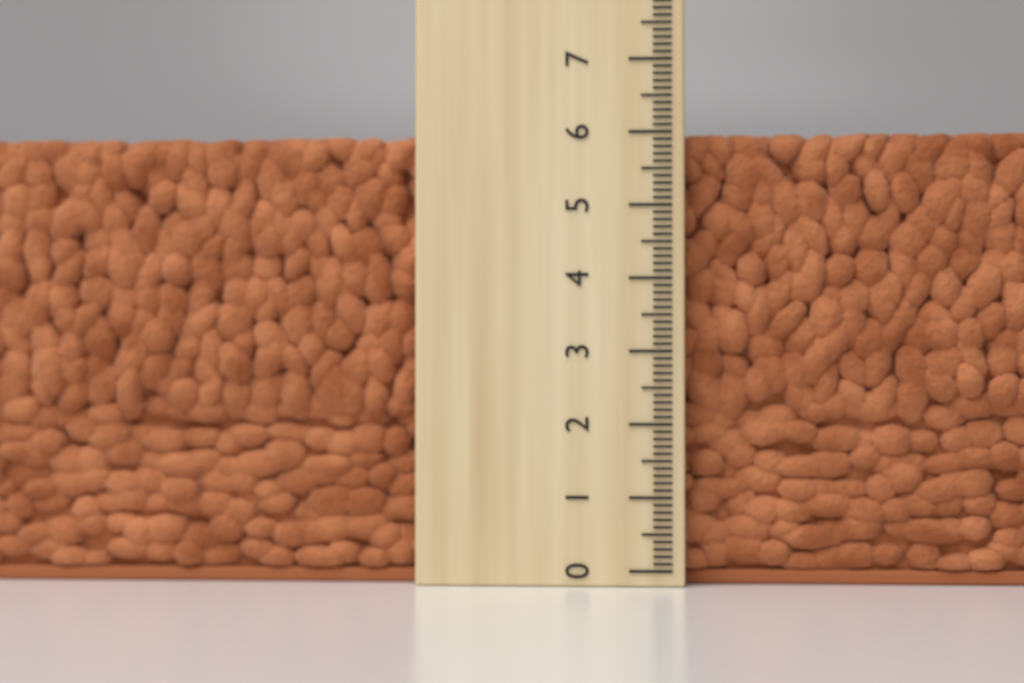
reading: 6.0 (no unit)
